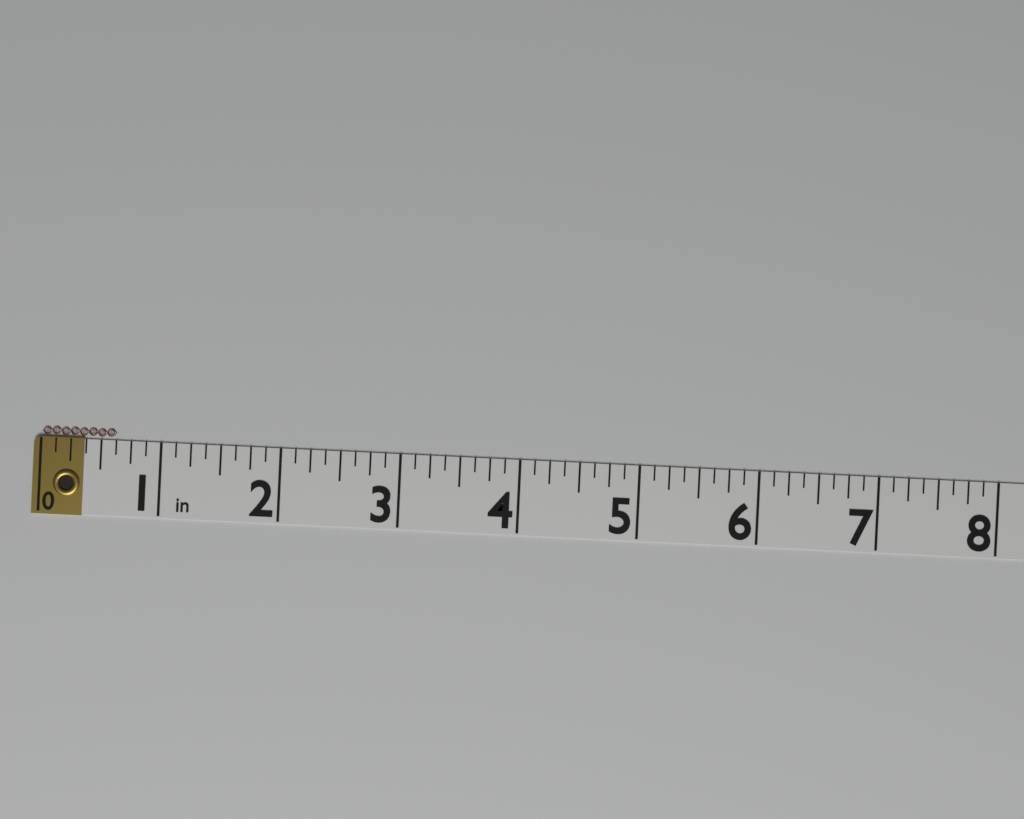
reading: 0.625 in
